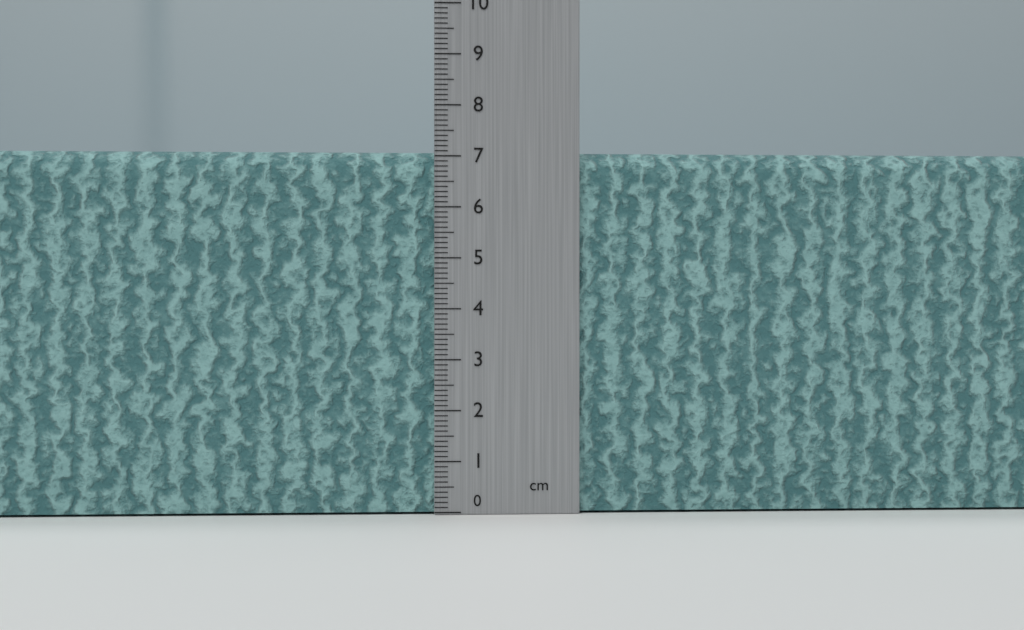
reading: 7.1 cm
